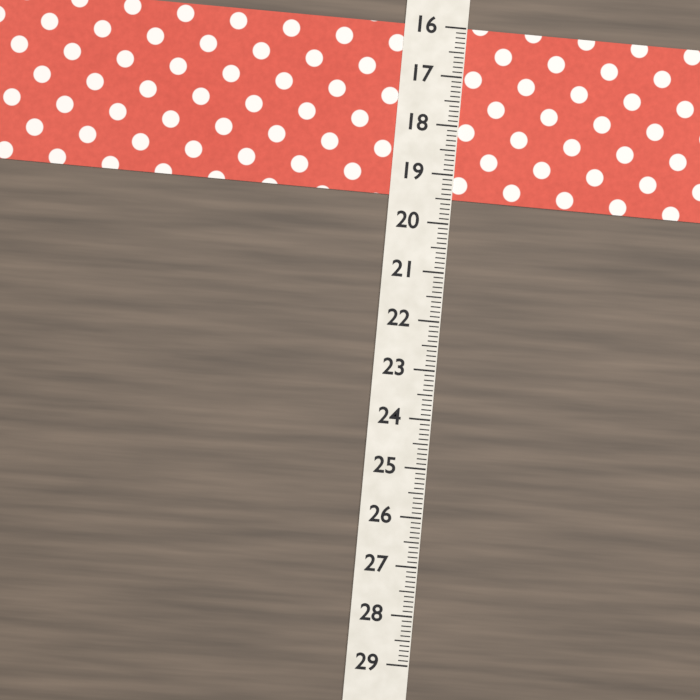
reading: 19.5 (no unit)
